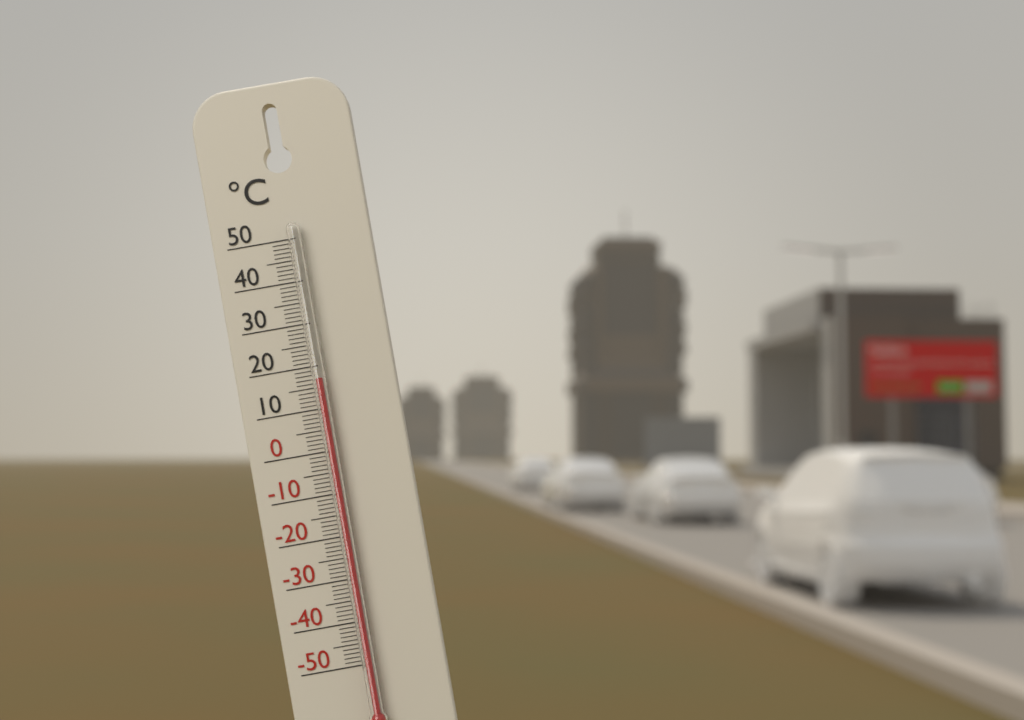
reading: 17 °C
